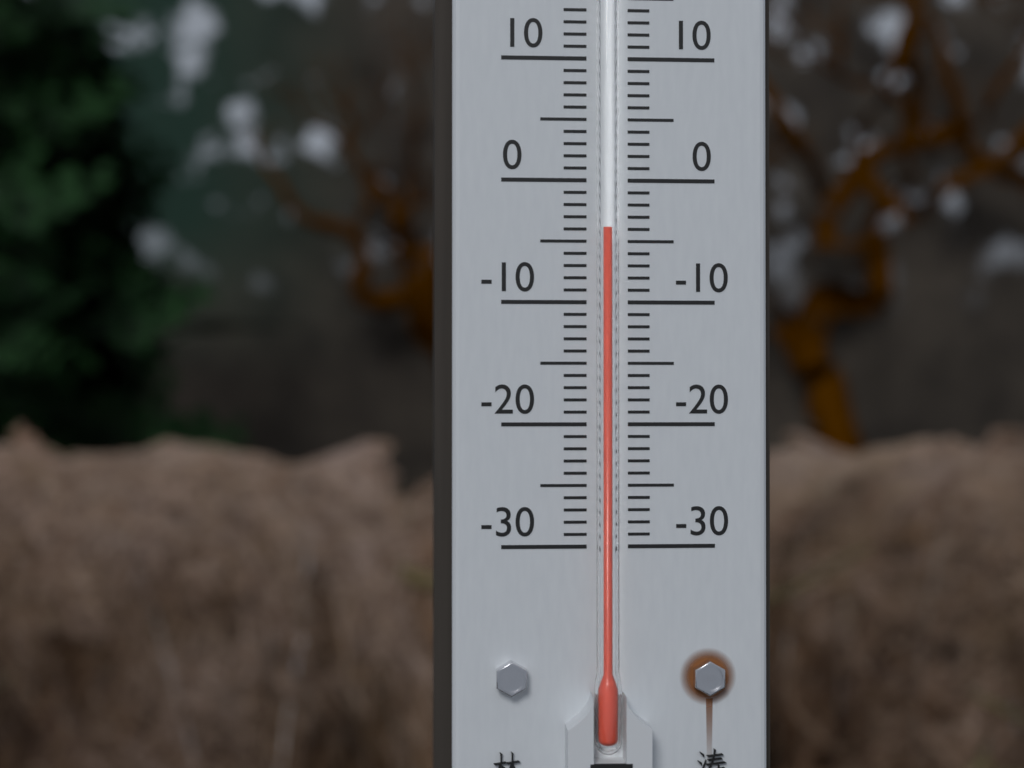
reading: -4 °C
